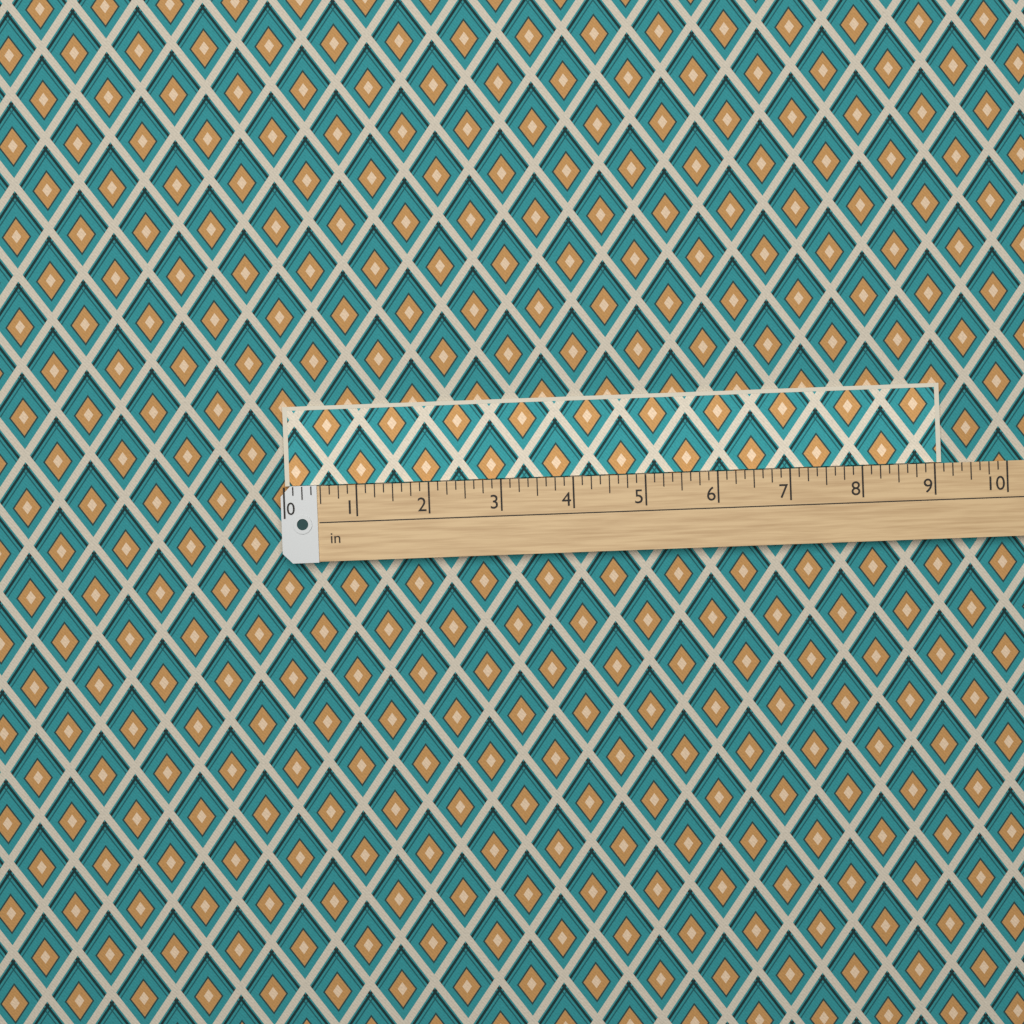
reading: 9.125 in
